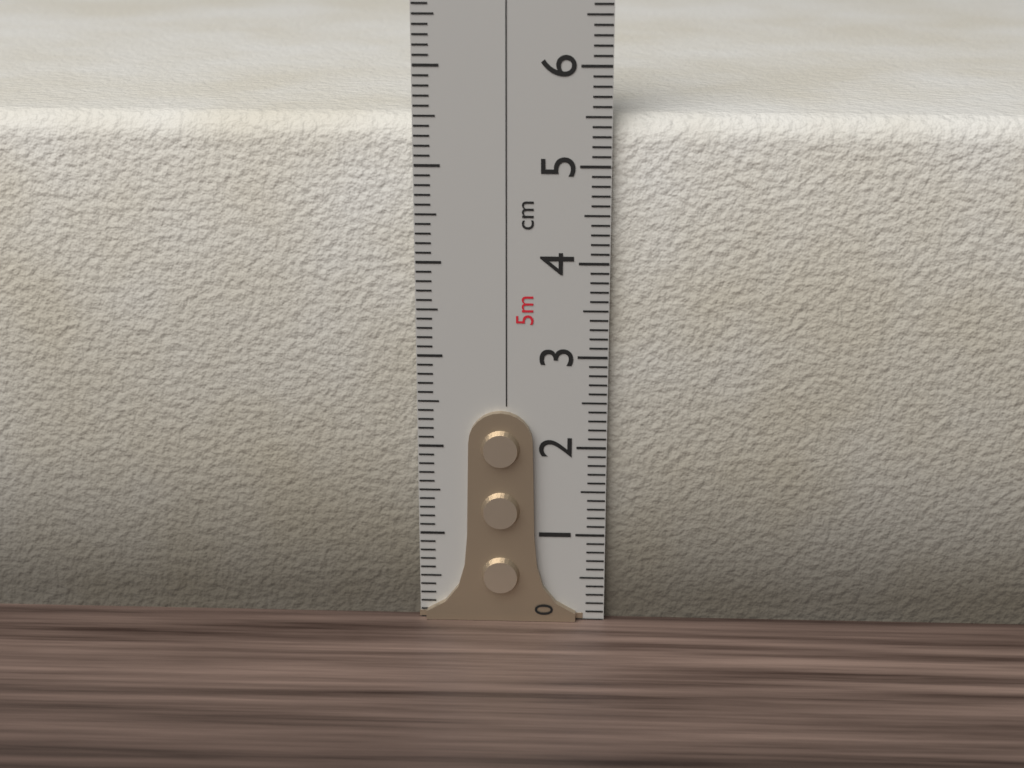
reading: 5.5 cm
